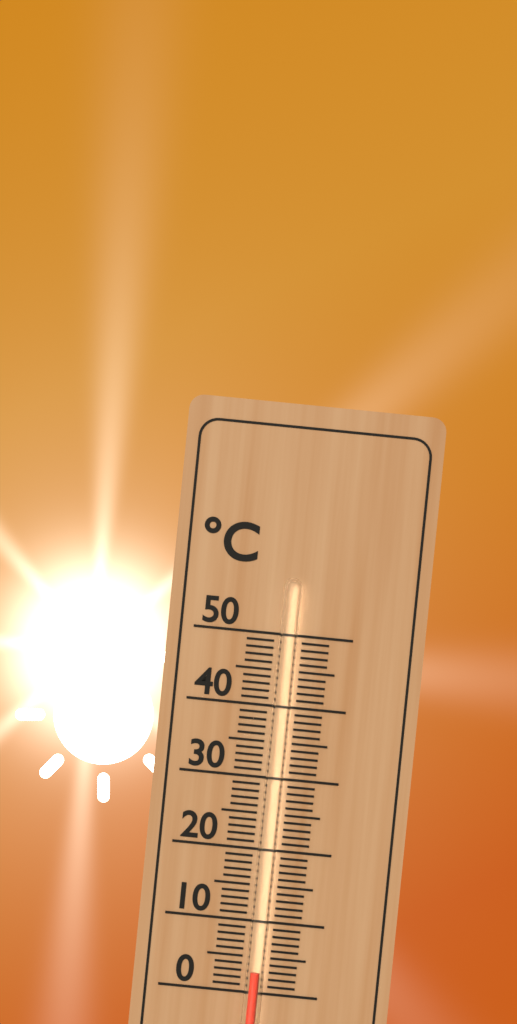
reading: 3 °C
